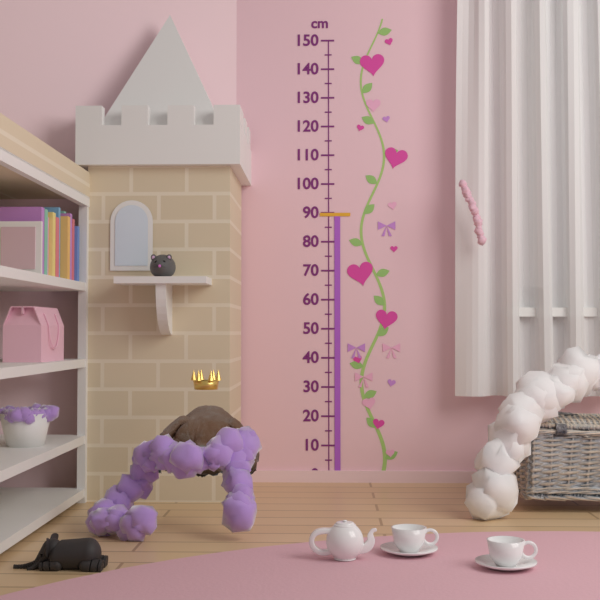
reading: 90 cm
